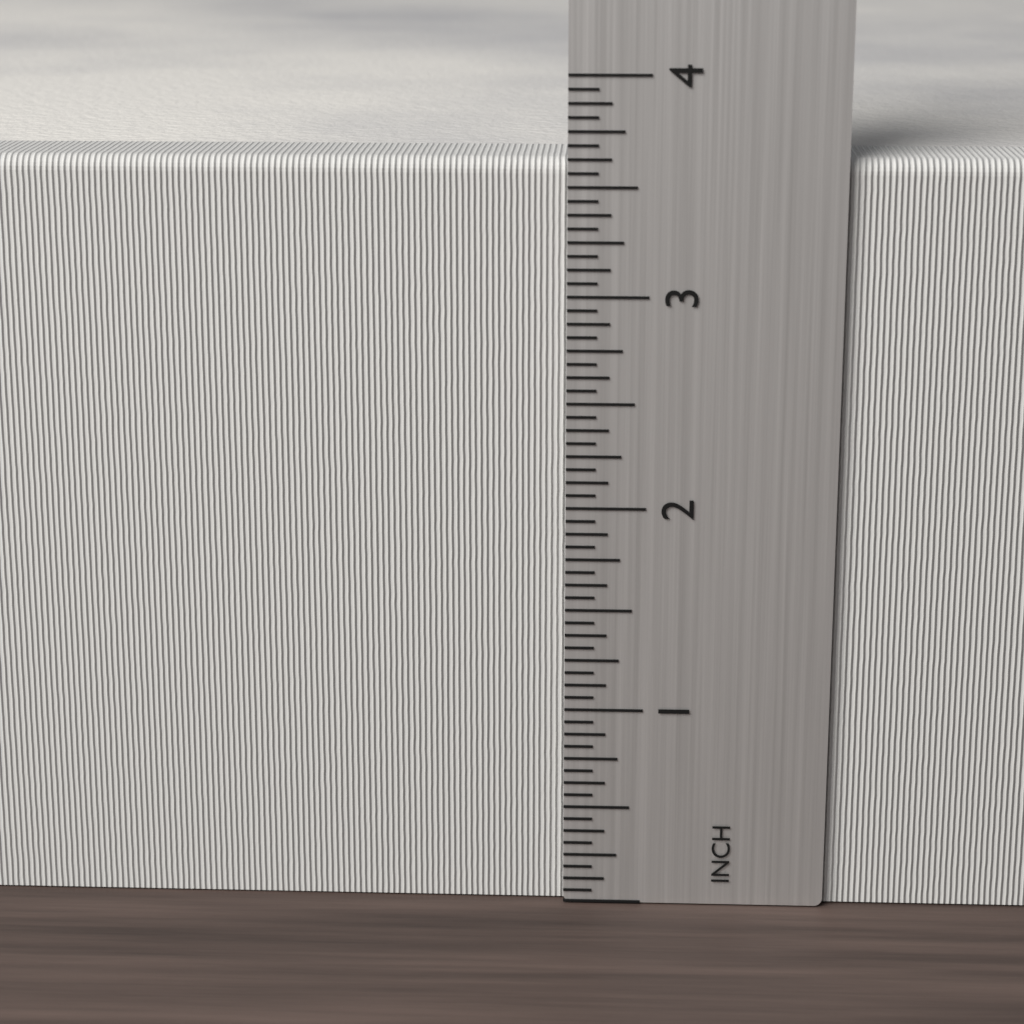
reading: 3.6250 inch
